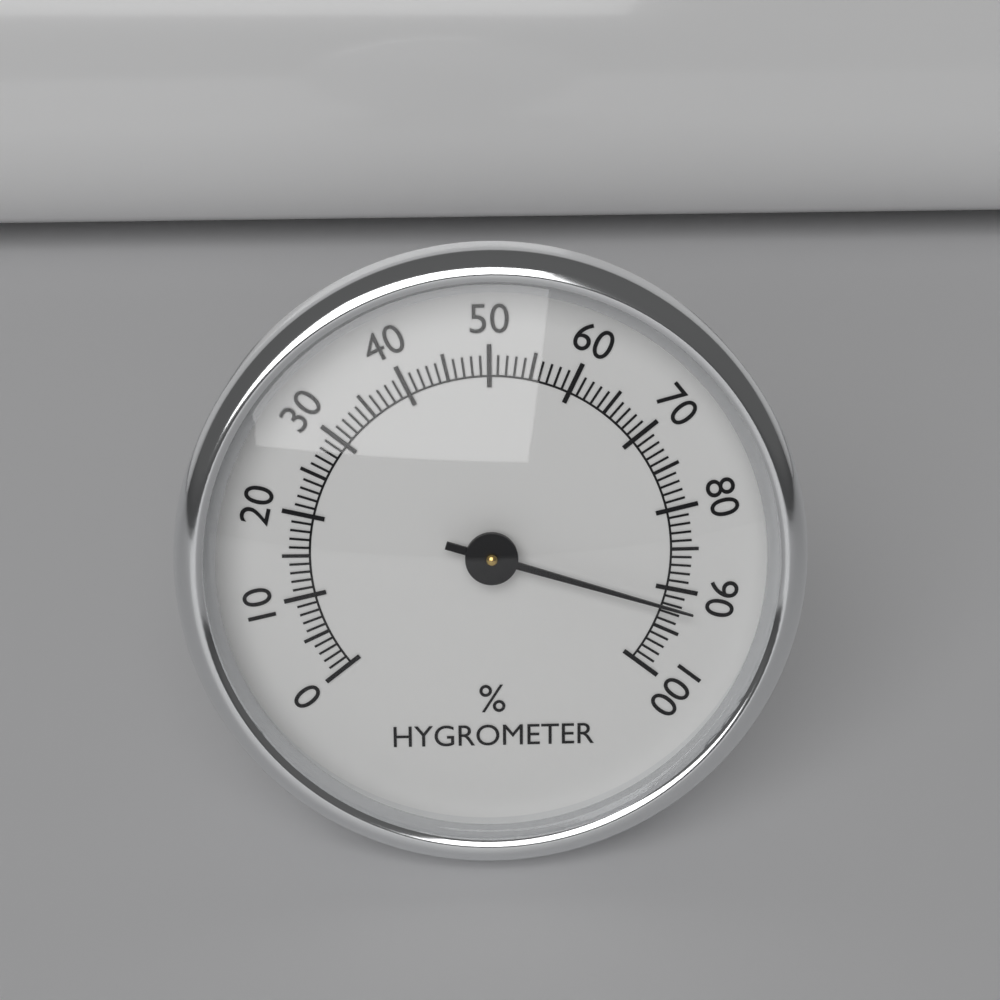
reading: 92 %
